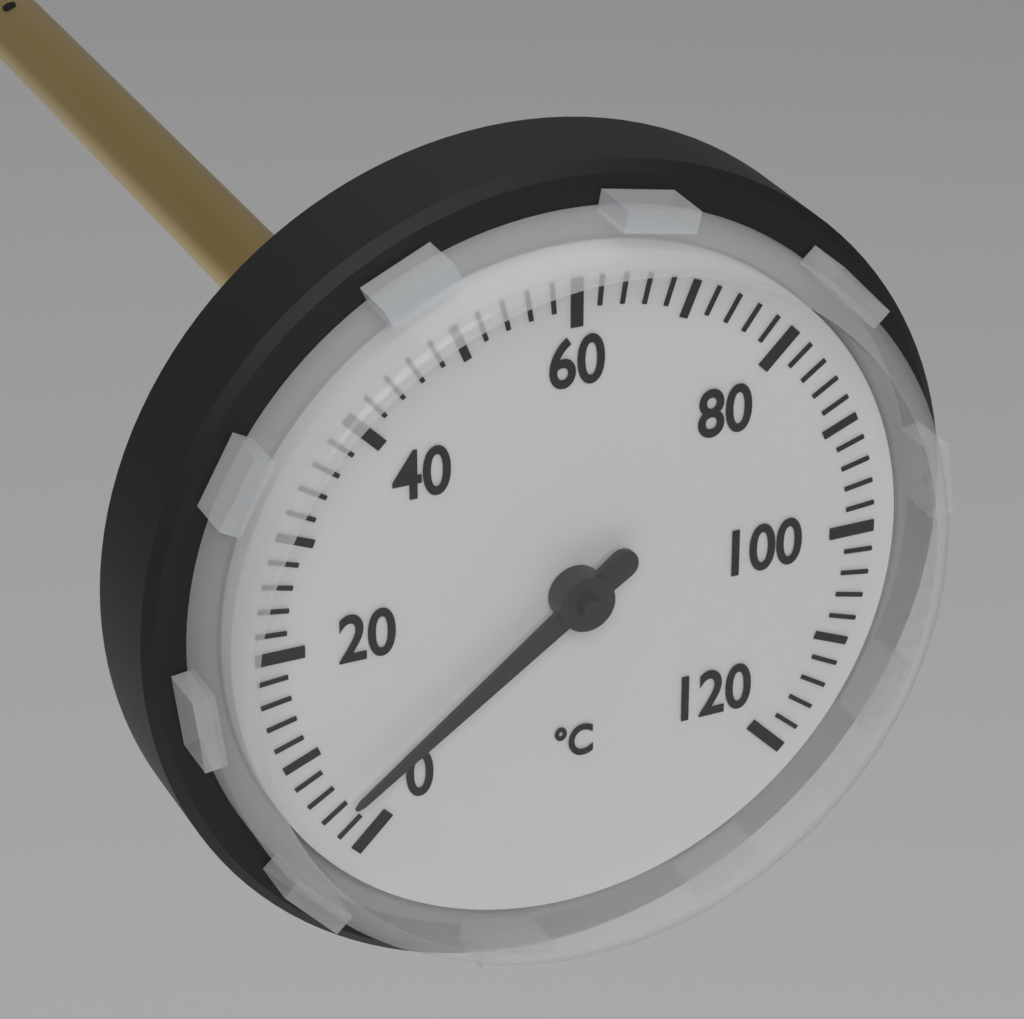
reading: 4 °C
